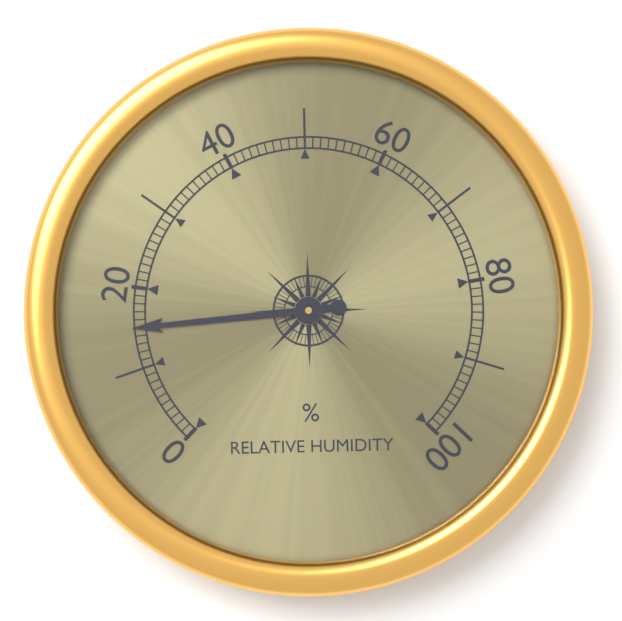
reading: 15 %
